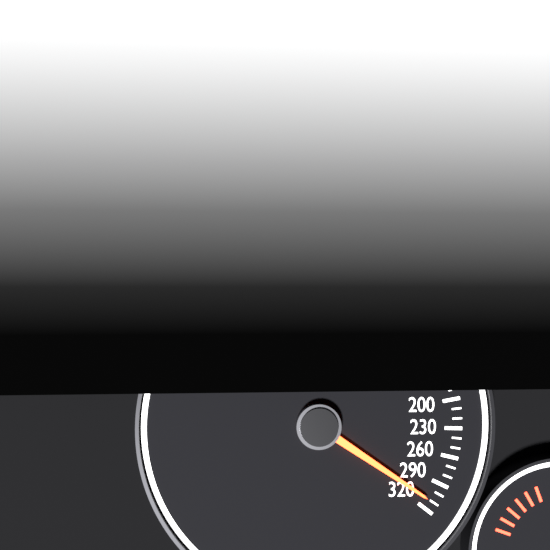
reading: 310 km/h
